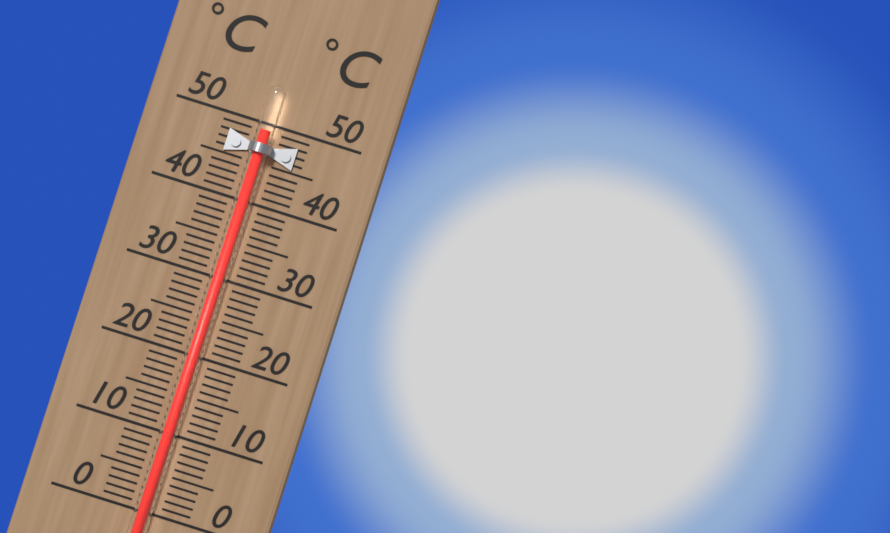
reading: 49 °C
